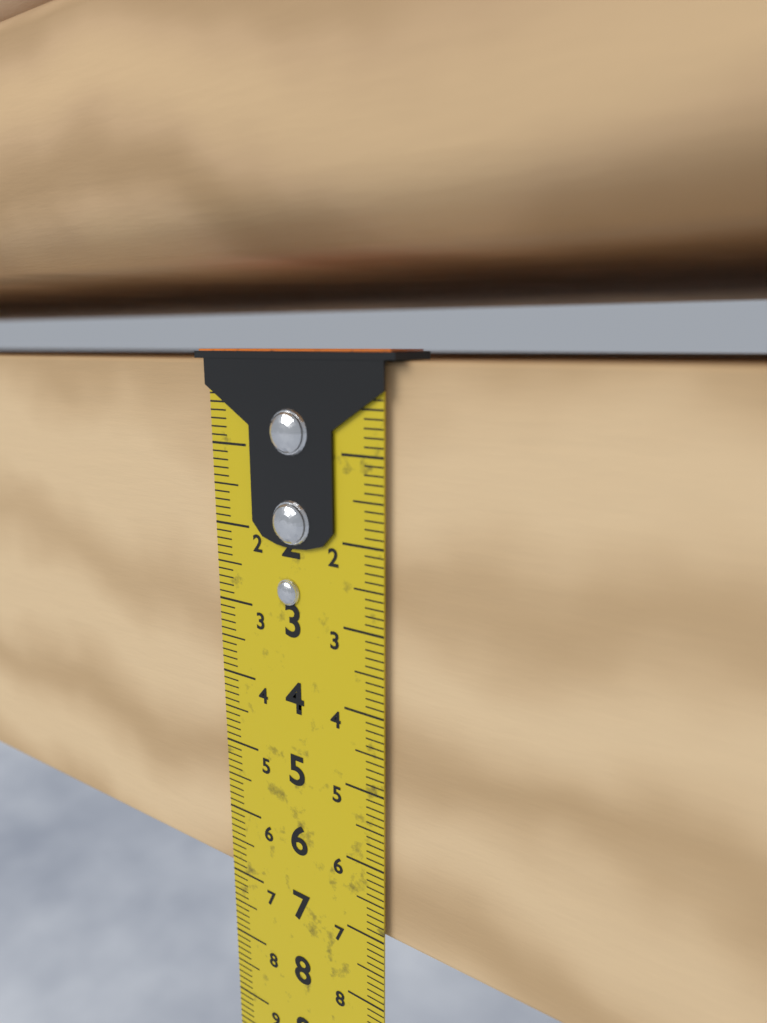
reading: 7.0 cm
